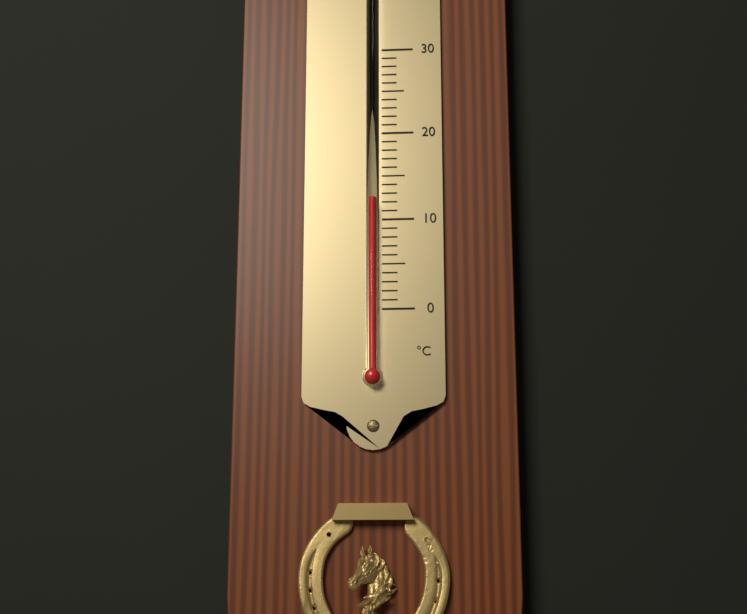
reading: 12 °C
